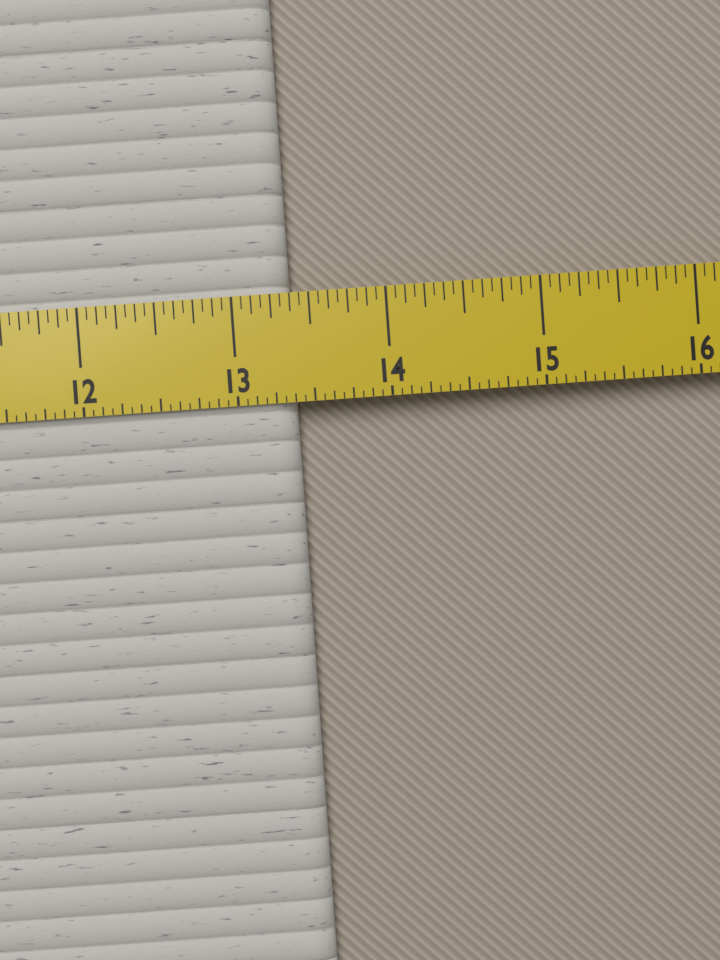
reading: 13.3750 in
